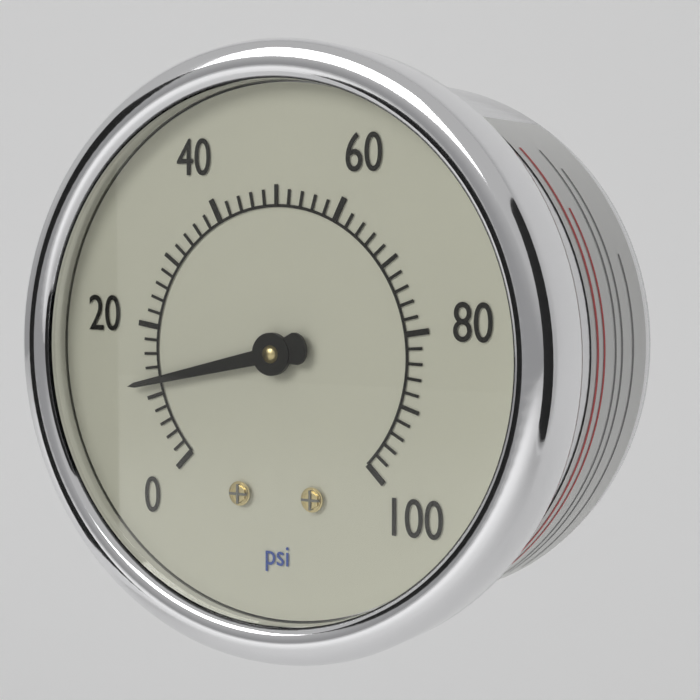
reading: 12 psi
